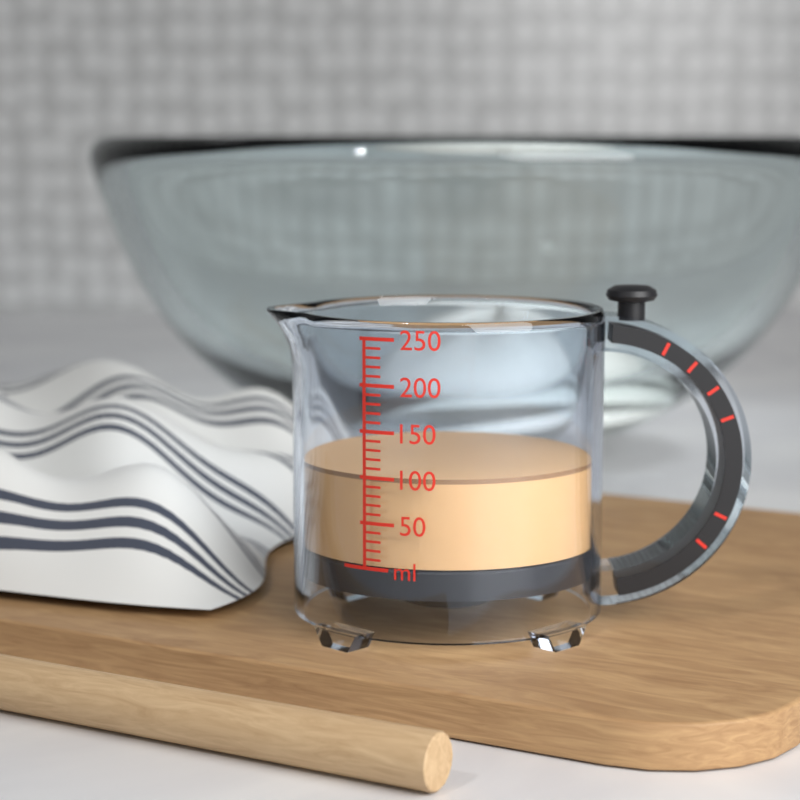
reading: 100 ml
